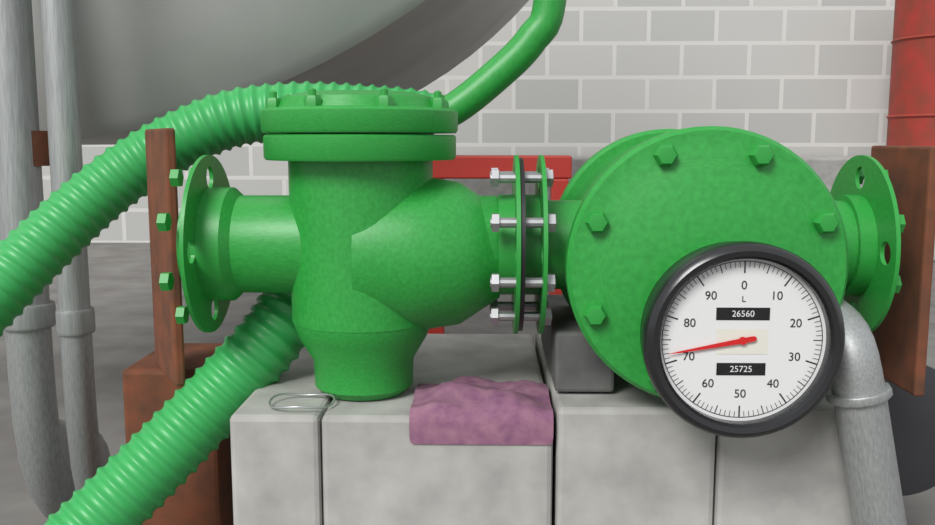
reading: 72 L
